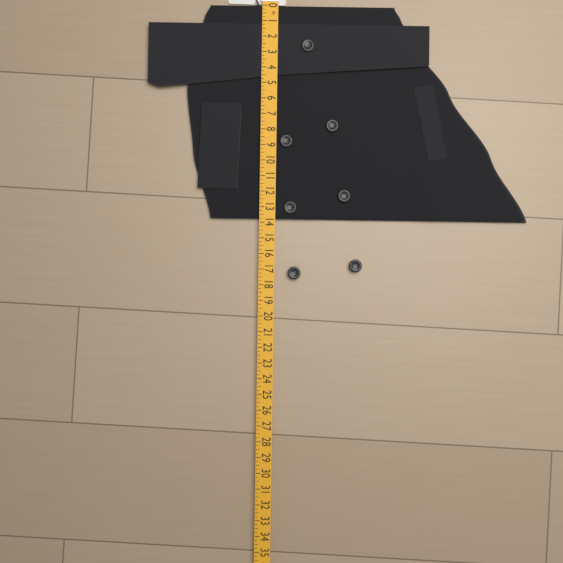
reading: 13.75 in
